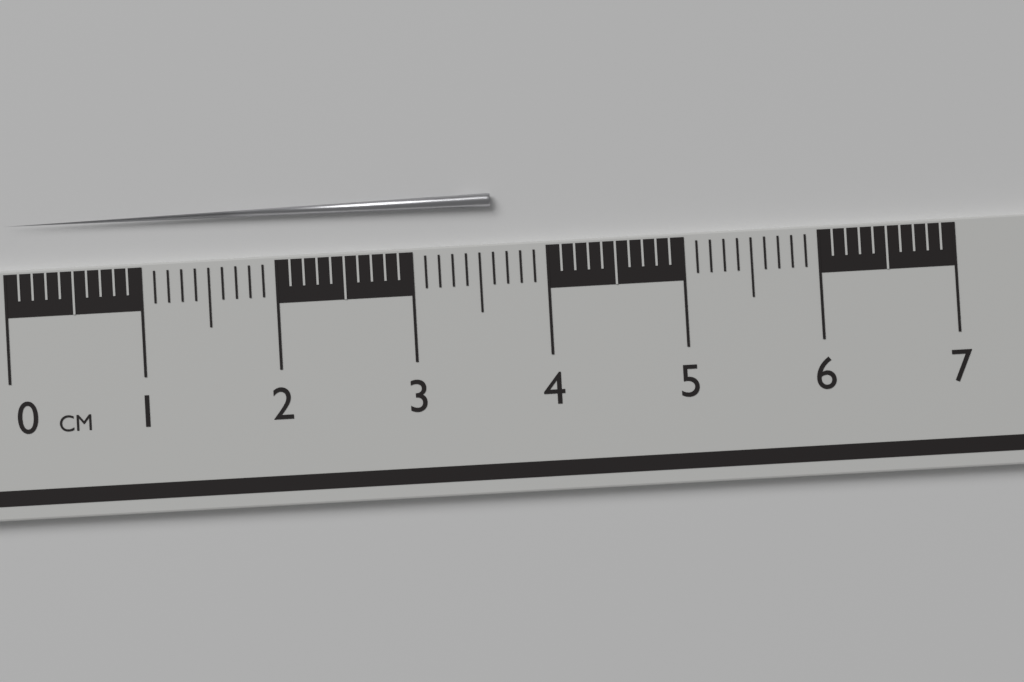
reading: 3.6 cm
